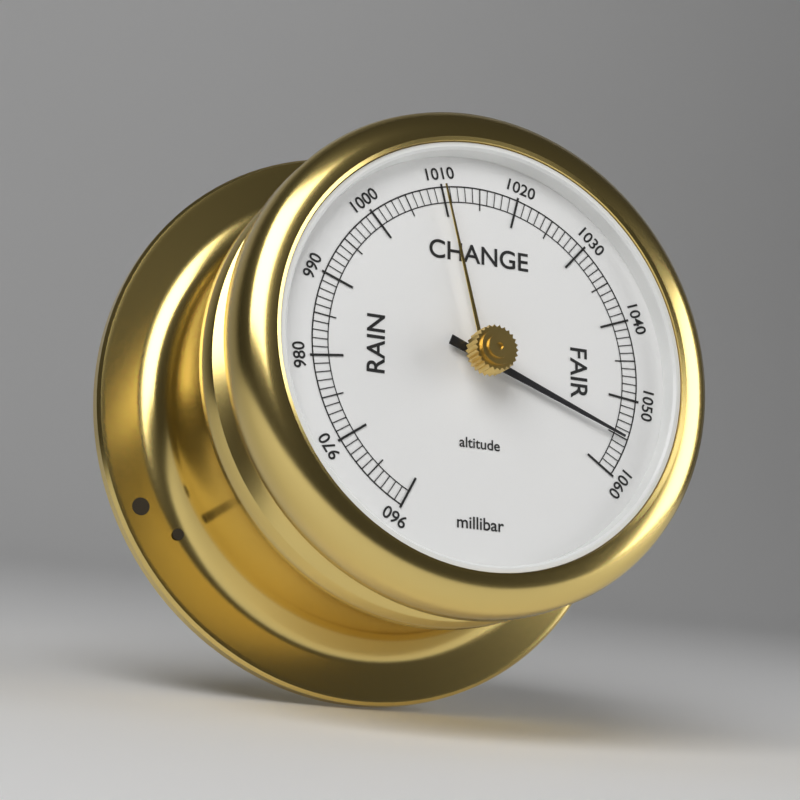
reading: 1055 millibar
